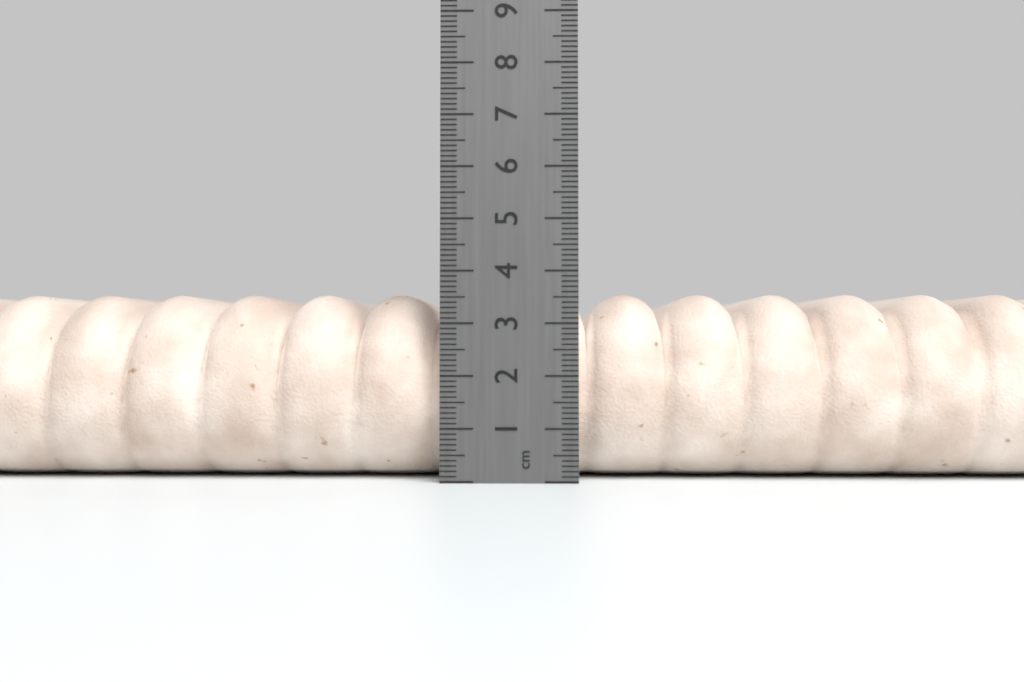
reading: 3.6 cm
